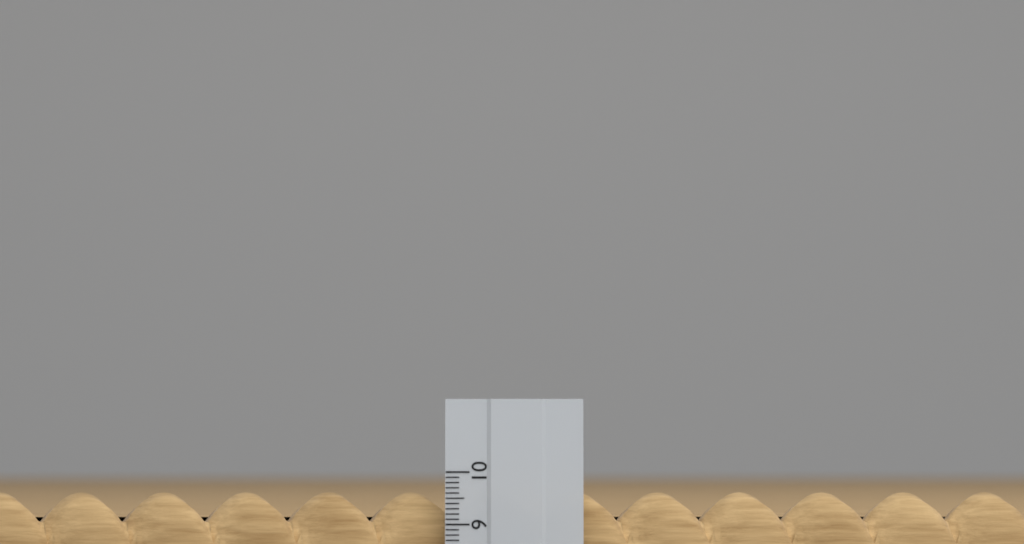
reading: 9.6 cm
